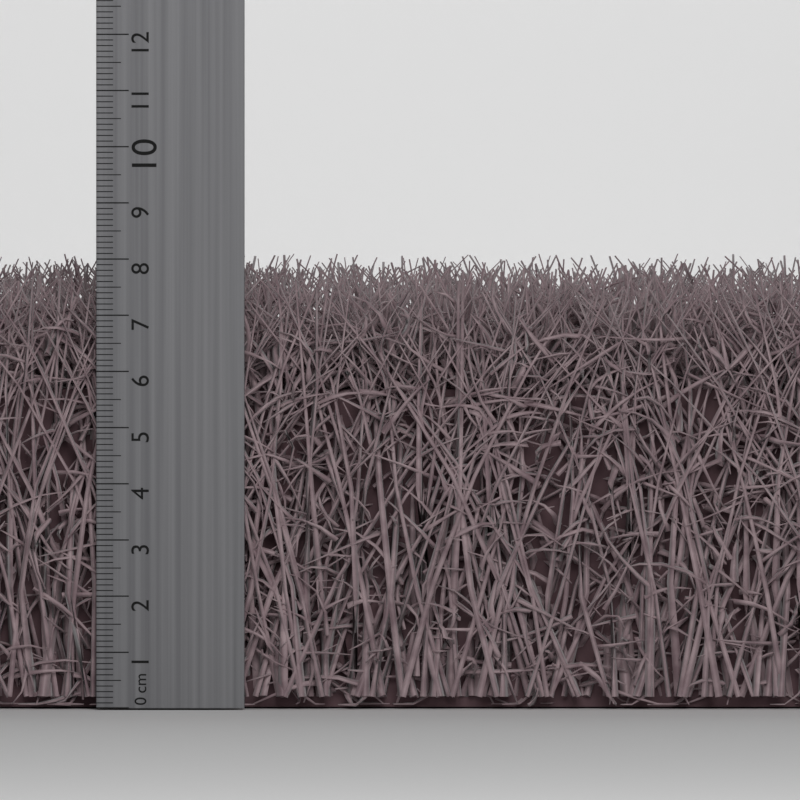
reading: 7.8 cm
